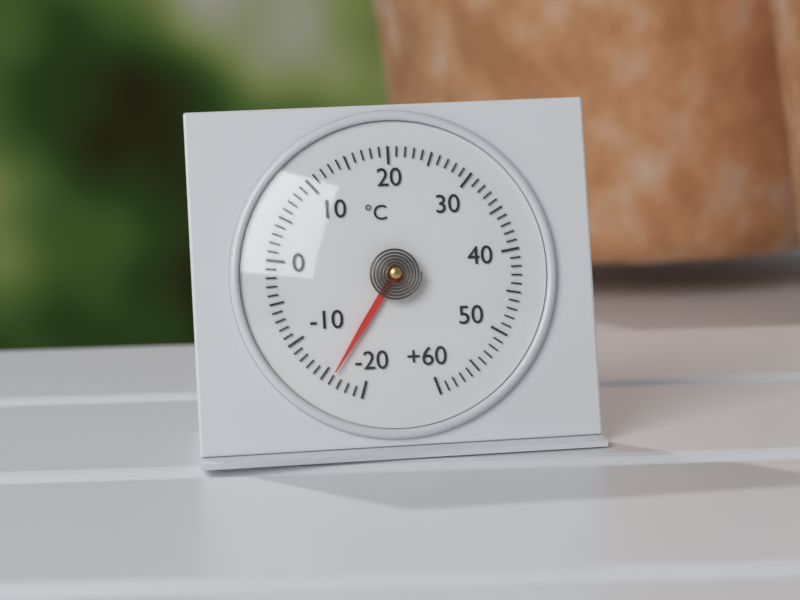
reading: -16 °C
